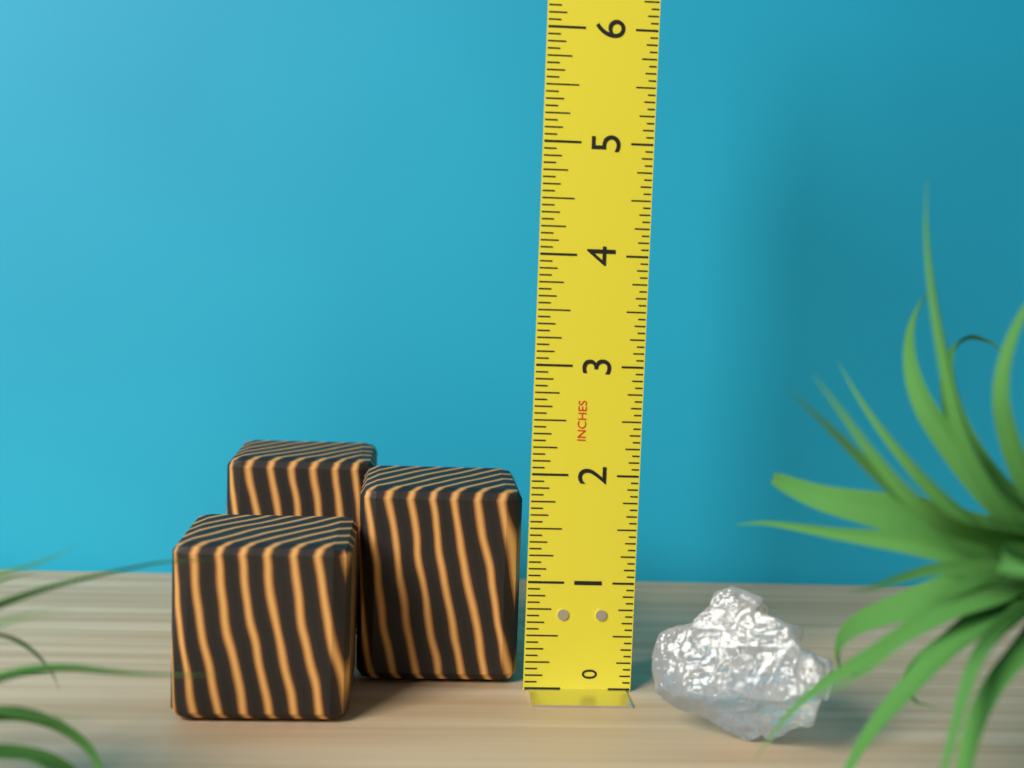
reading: 1.8125 in
